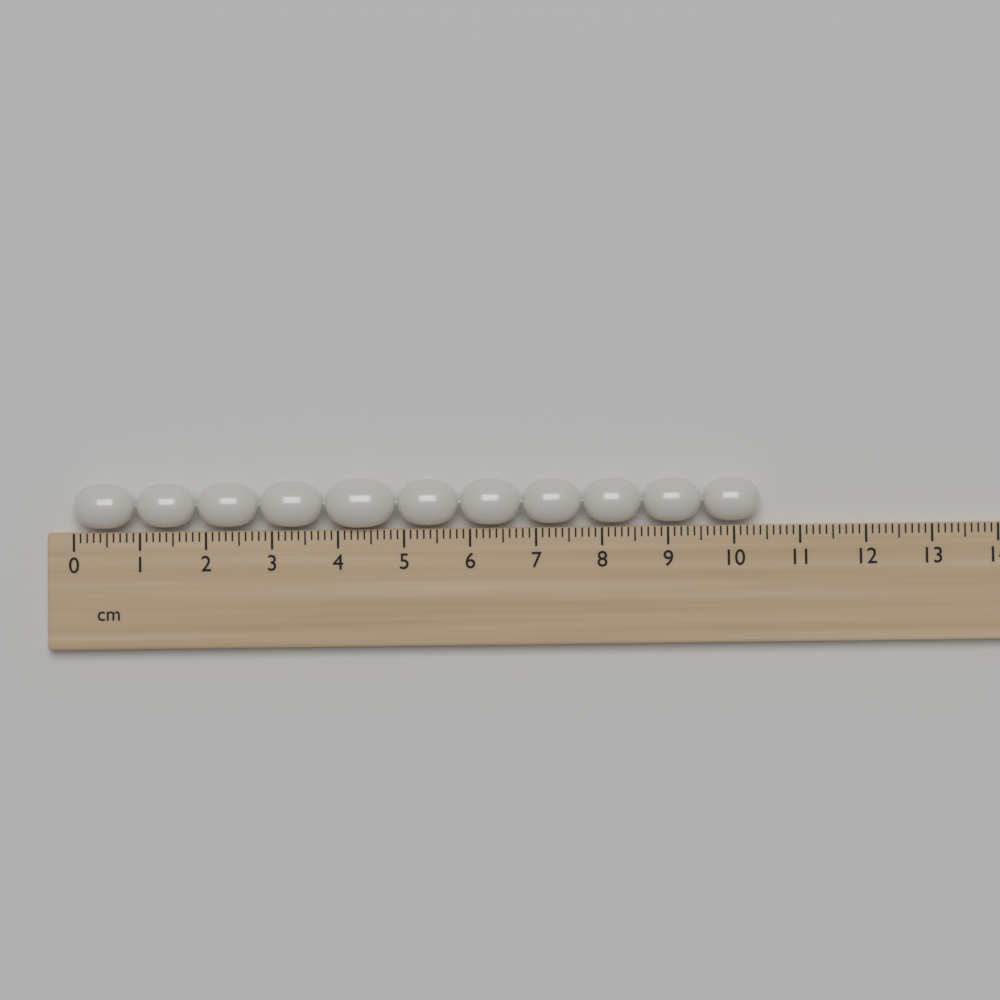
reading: 10.4 cm
